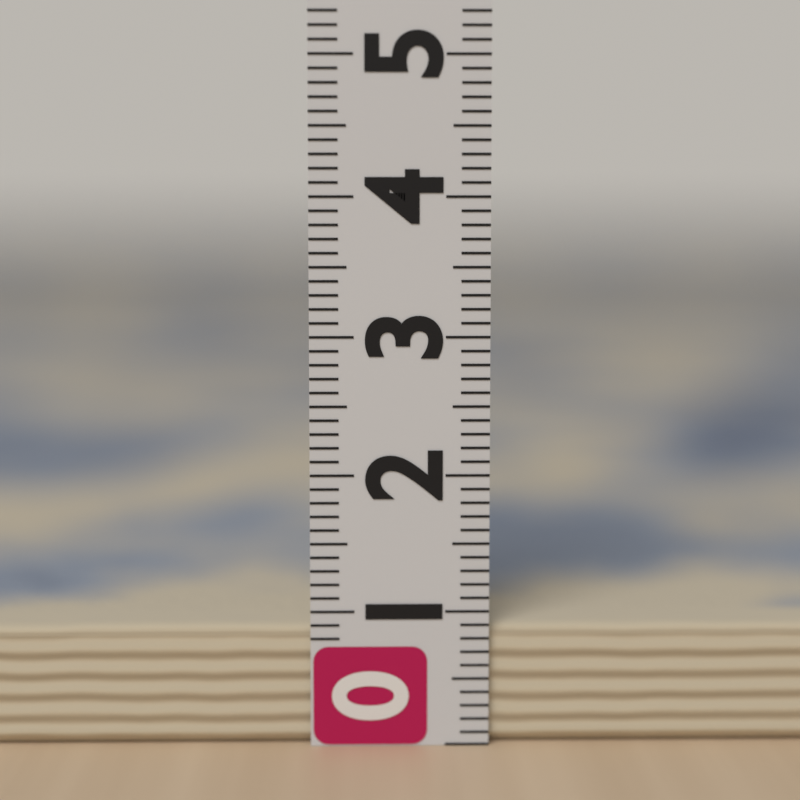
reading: 0.9 (no unit)
